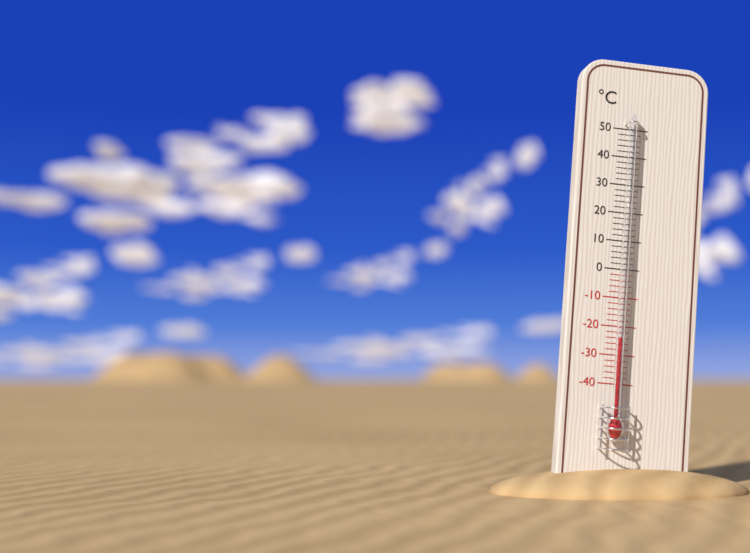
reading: -24 °C
